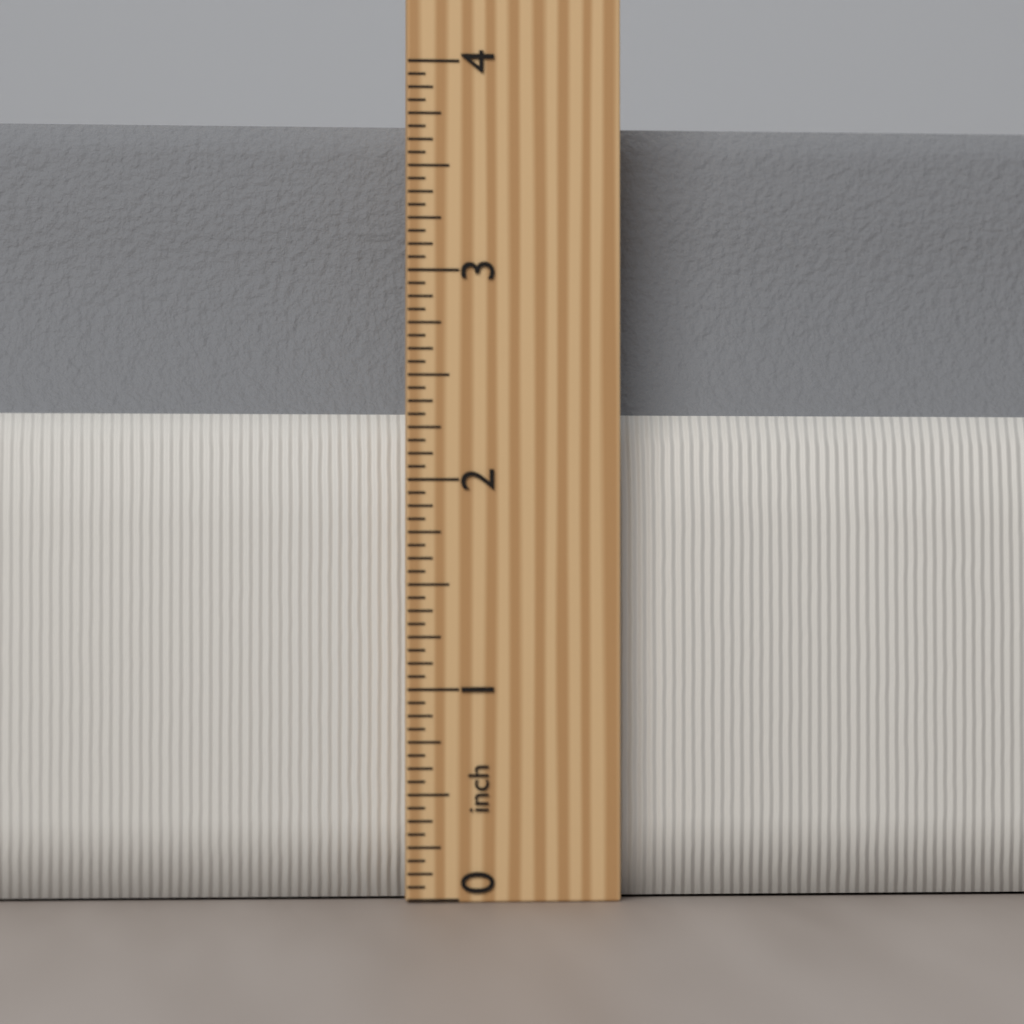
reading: 3.7500 inch
